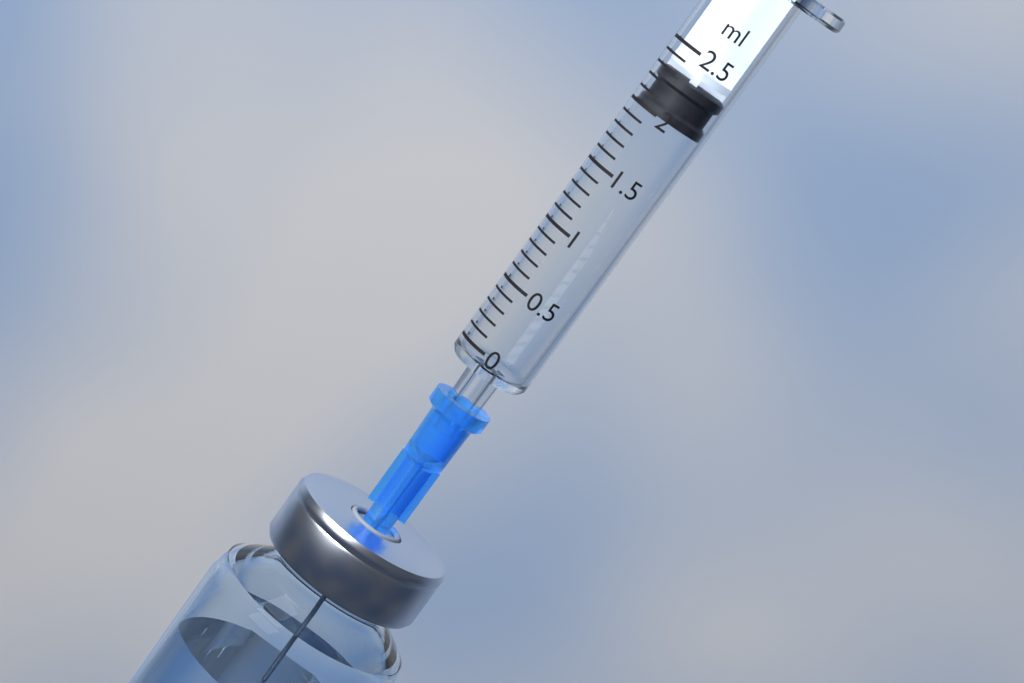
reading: 2.0 ml
